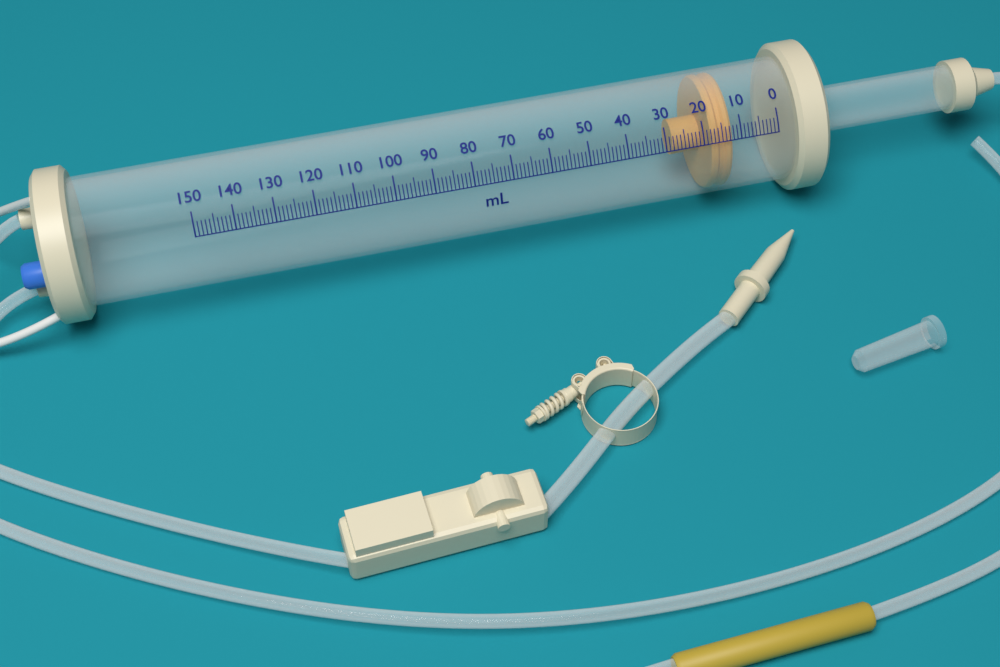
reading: 12 ml
